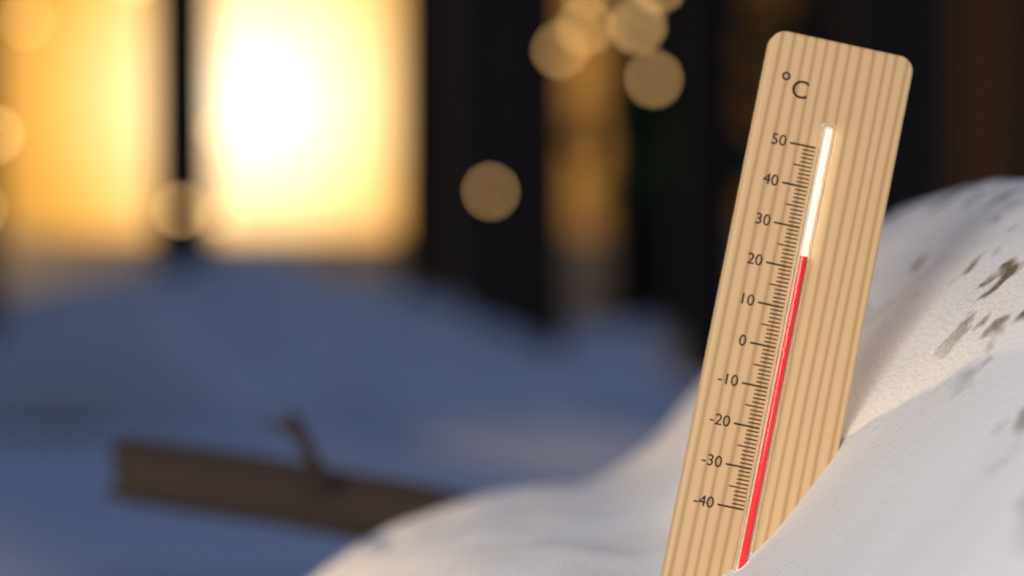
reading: 23 °C
